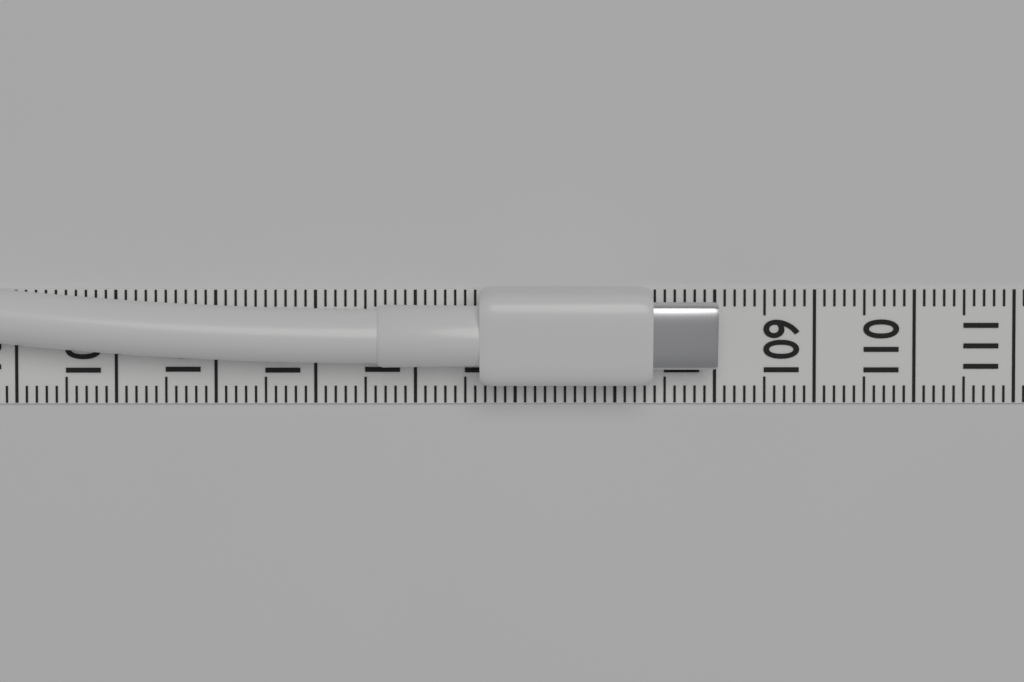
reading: 108.0 (no unit)
